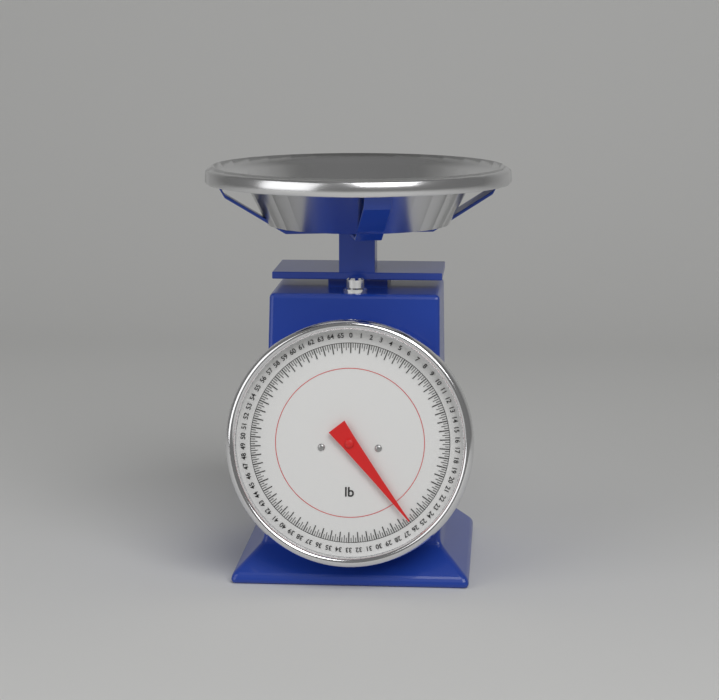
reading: 26.00 lb
